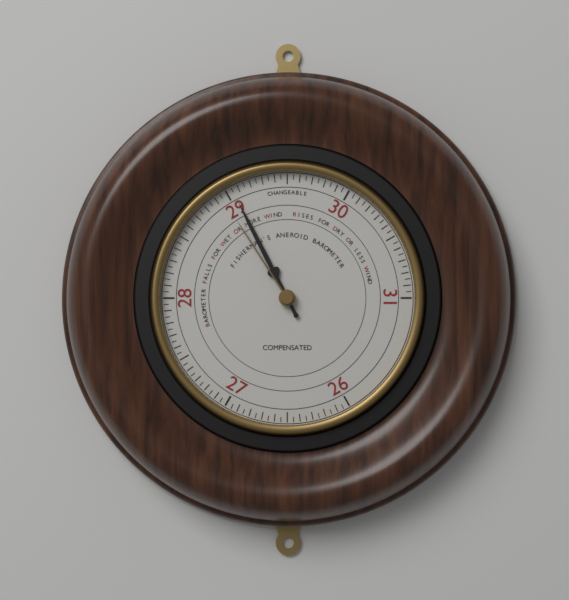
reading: 29.05 (no unit)
